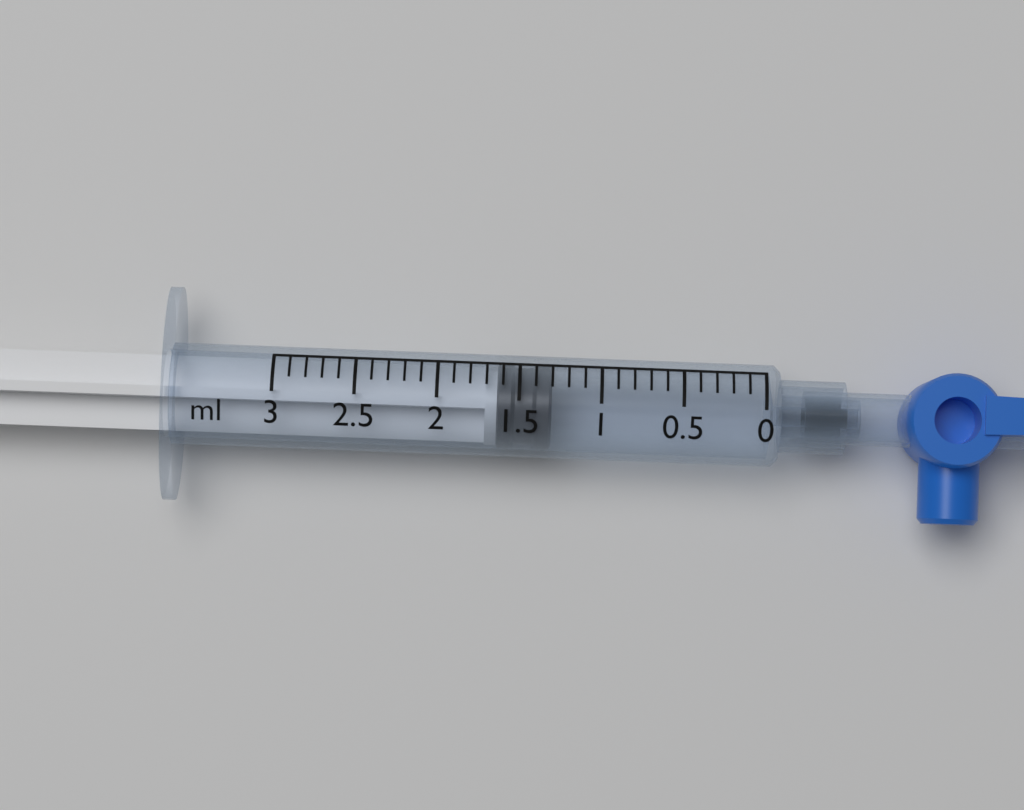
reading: 1.3 ml
